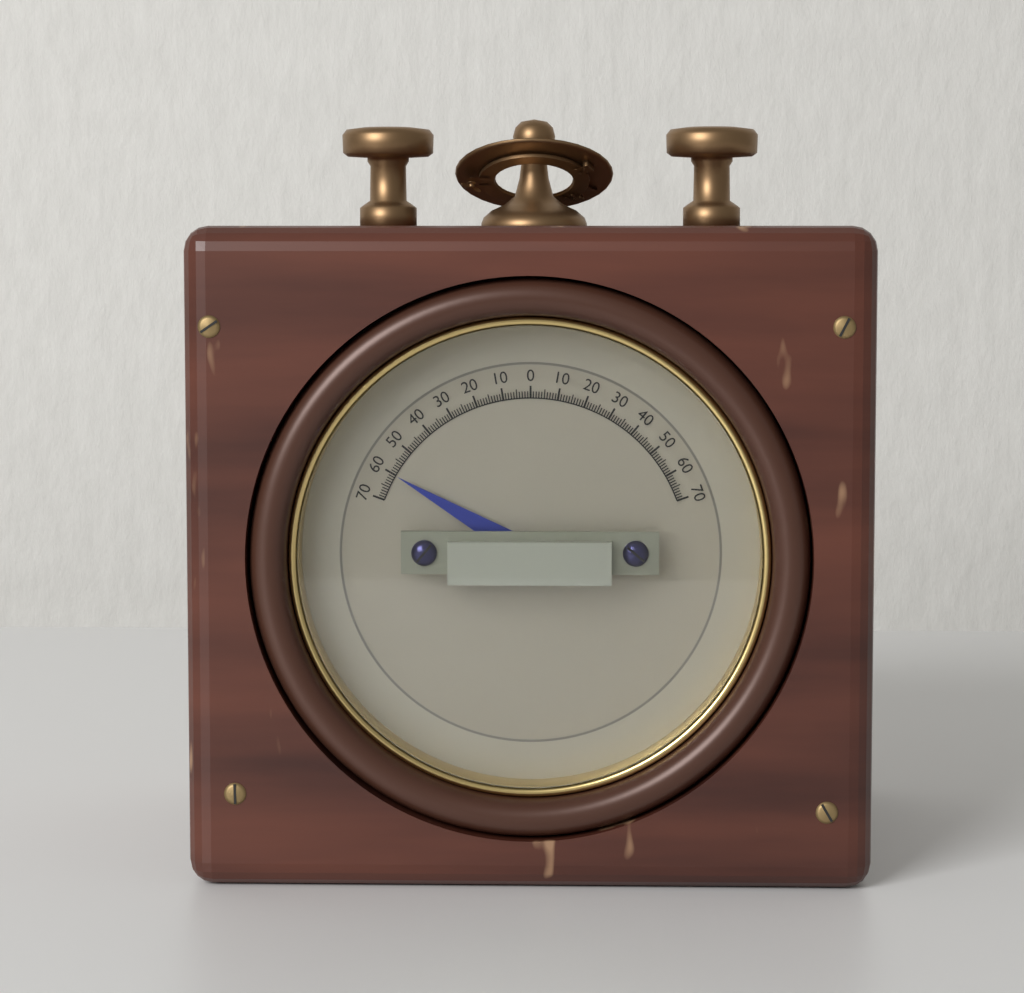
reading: -60 (no unit)
